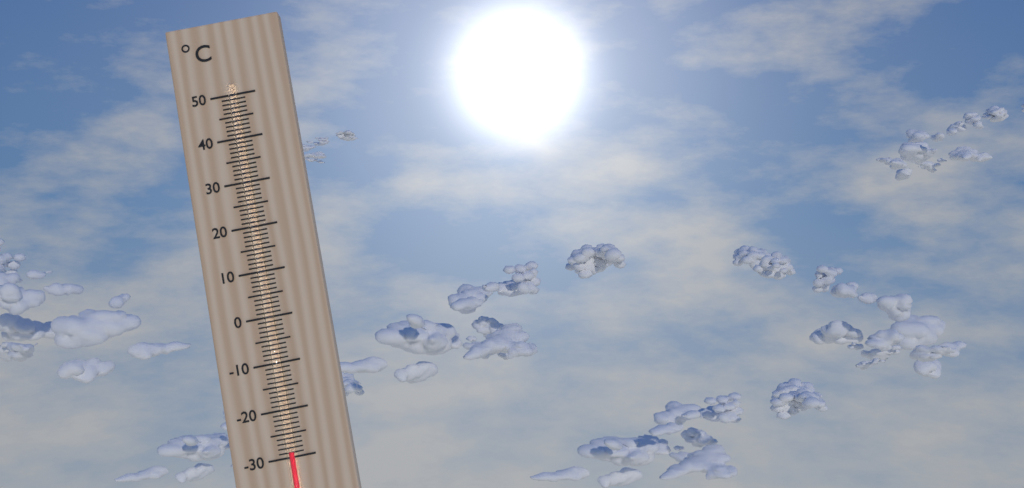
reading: -29 °C
